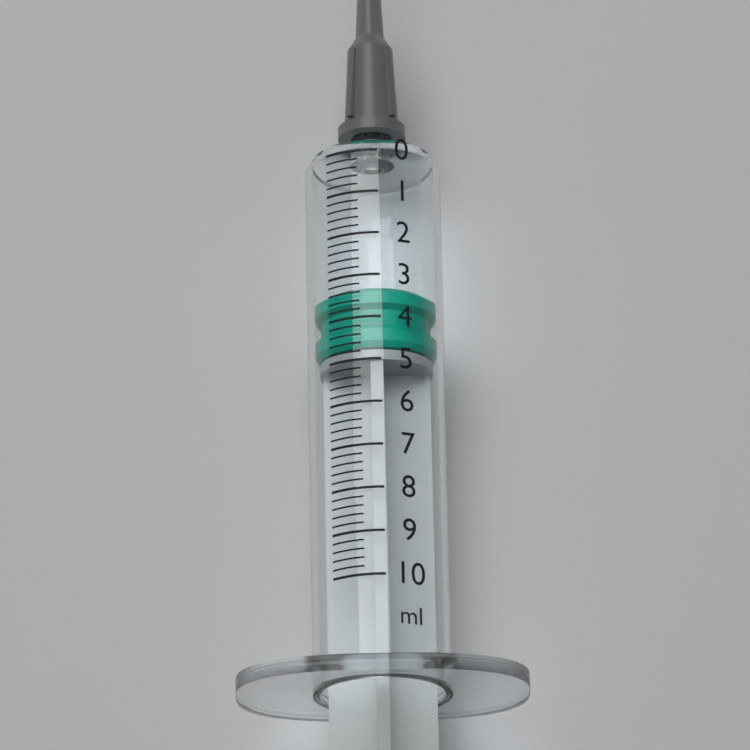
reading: 3.2 ml
